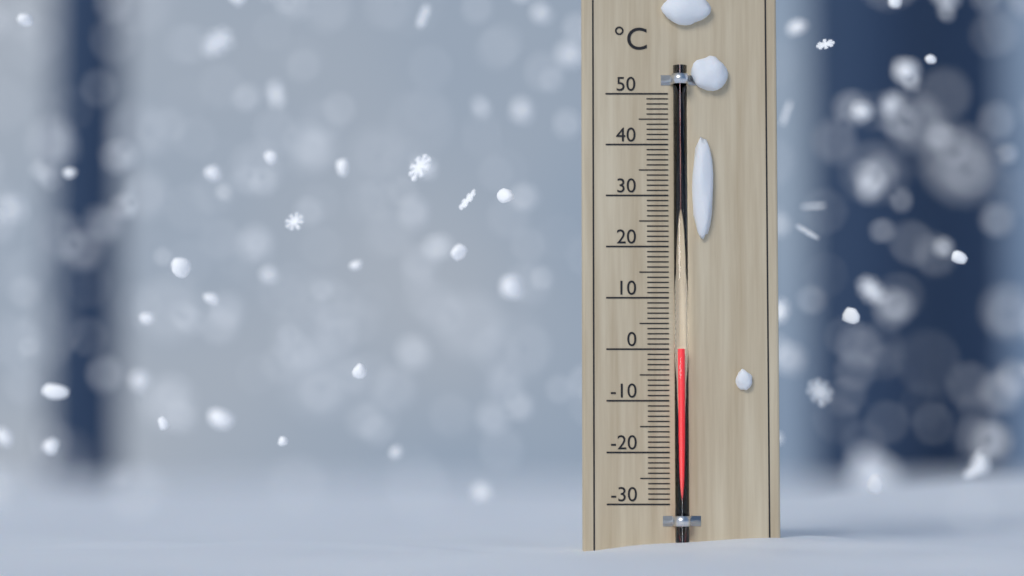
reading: 0 °C
